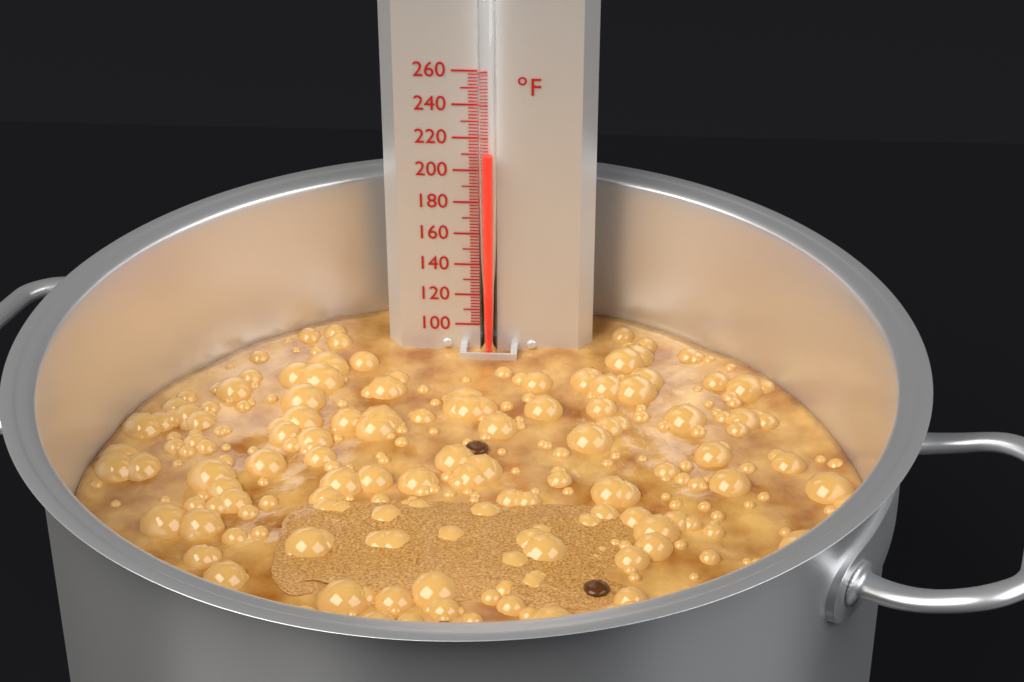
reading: 212 °F
